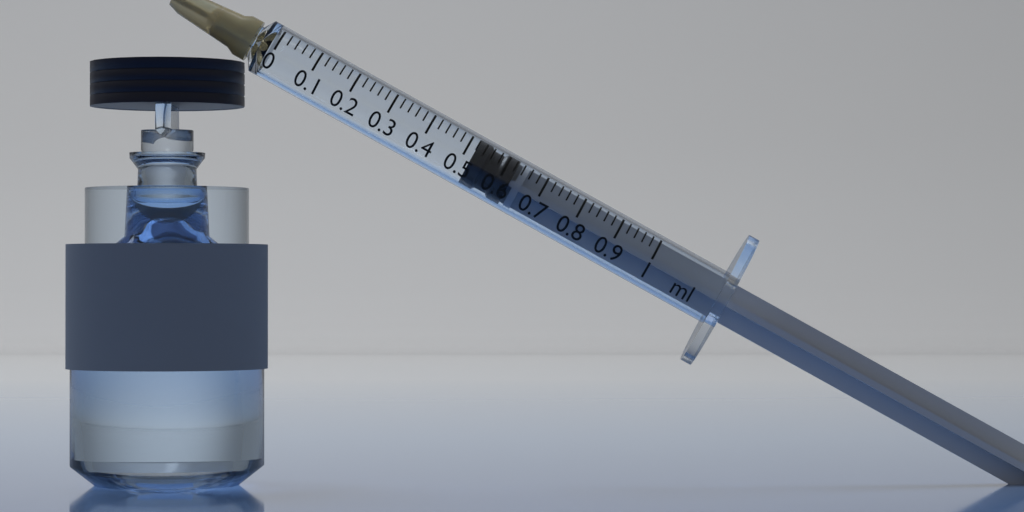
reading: 0.52 ml
